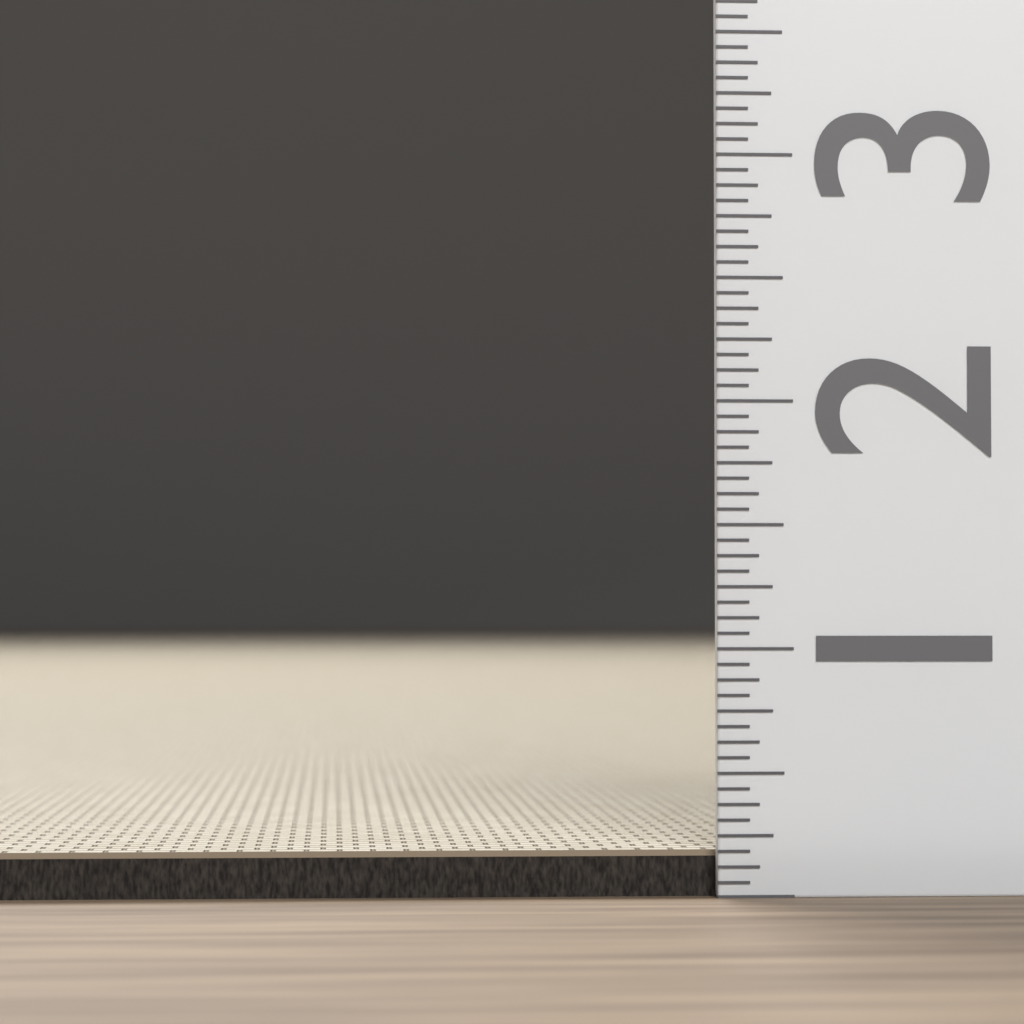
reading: 0.1875 (no unit)
